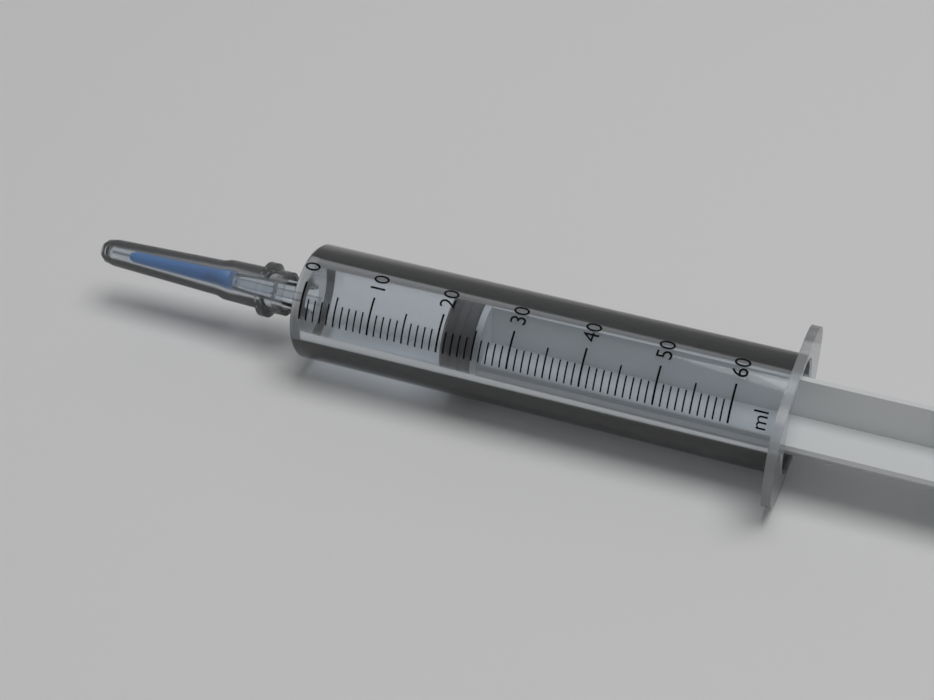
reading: 20 ml
